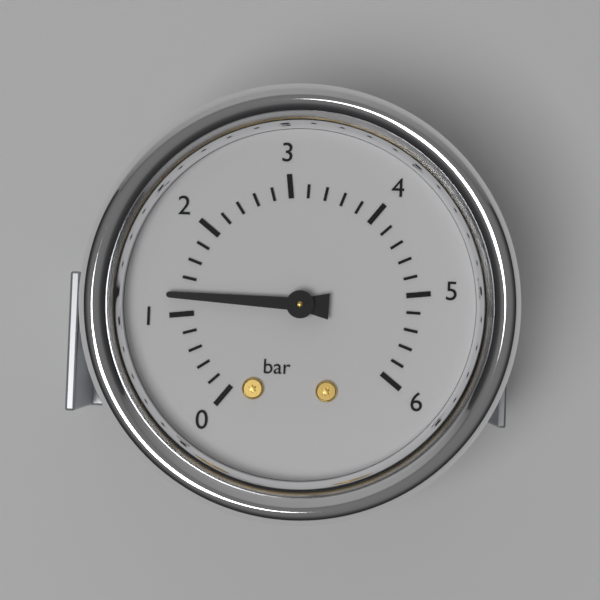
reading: 1.2 bar
